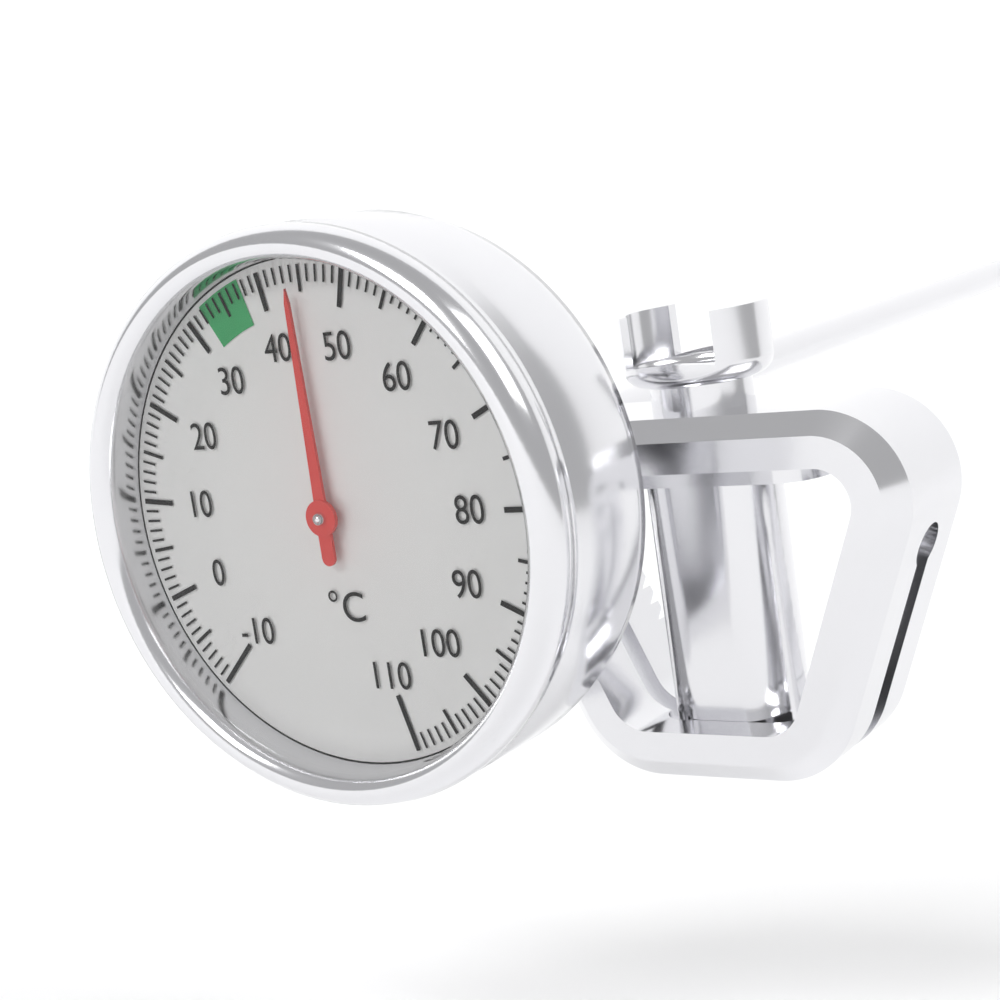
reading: 44 °C
